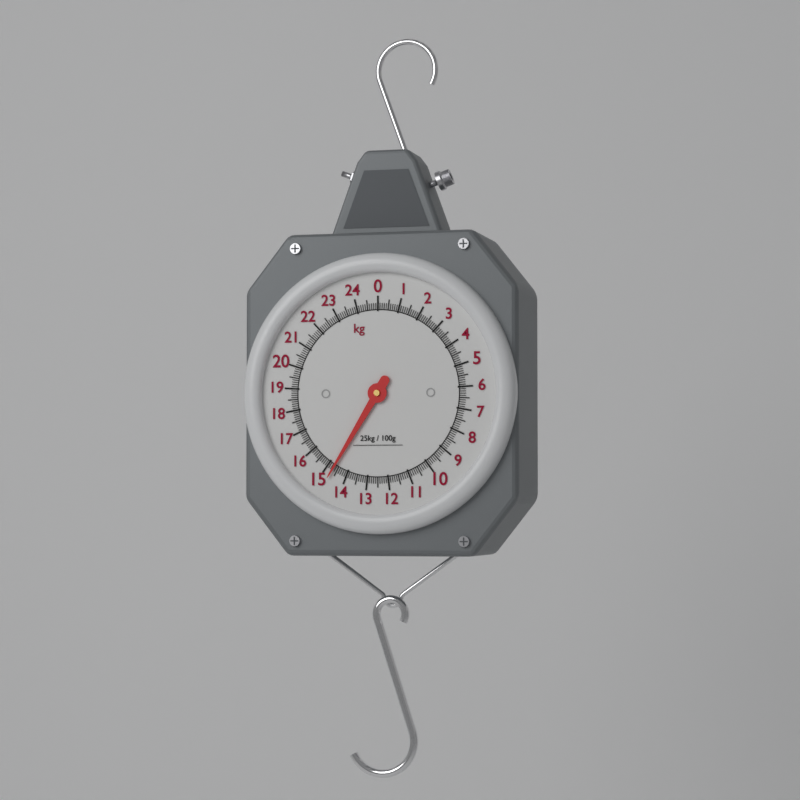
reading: 14.7 kg
